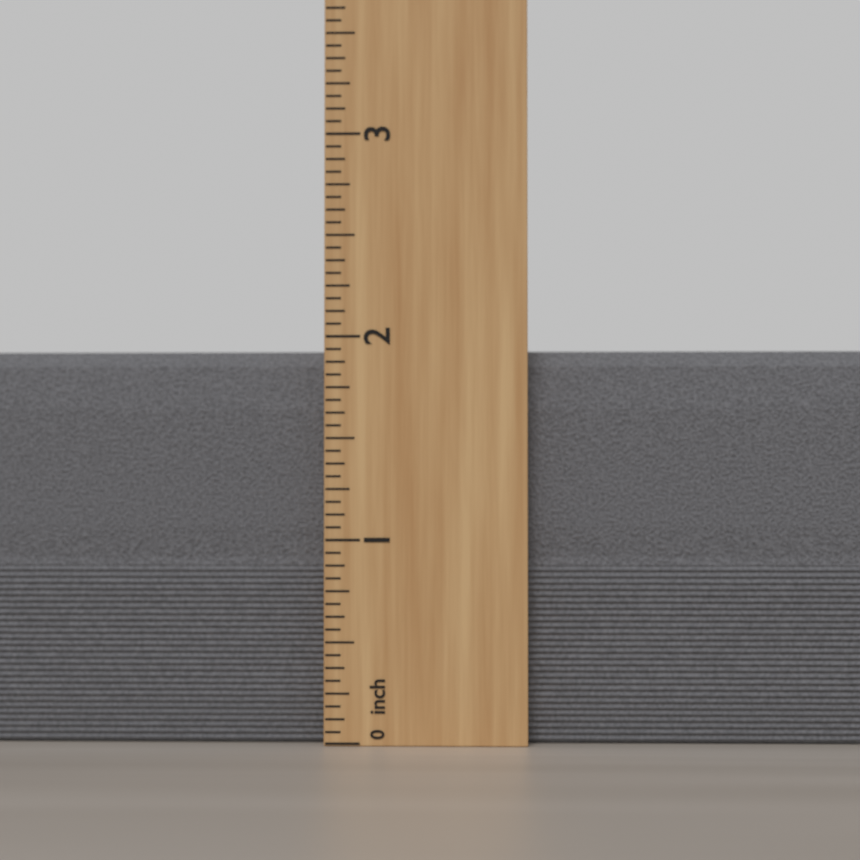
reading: 1.9375 inch
